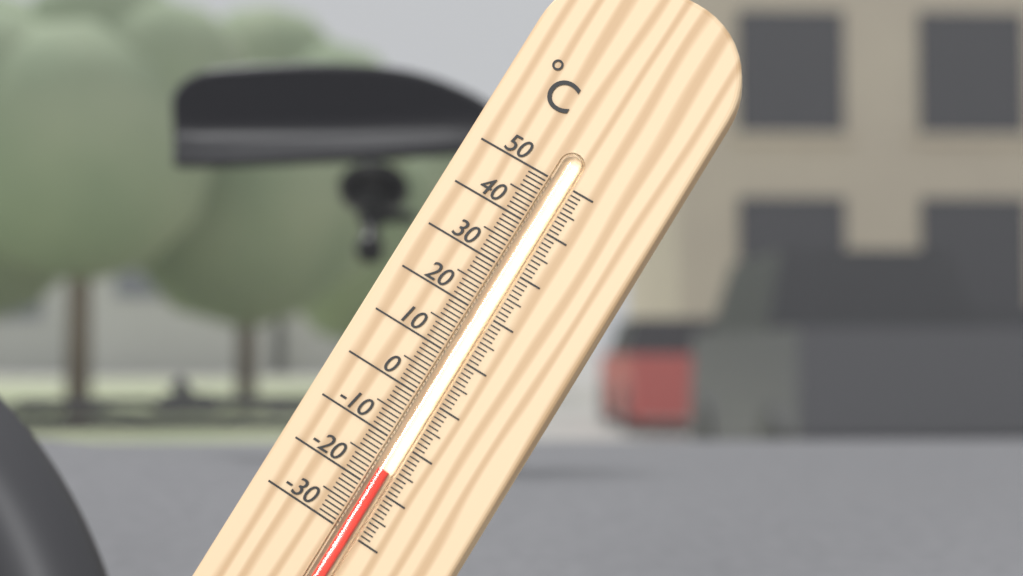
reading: -16 °C
